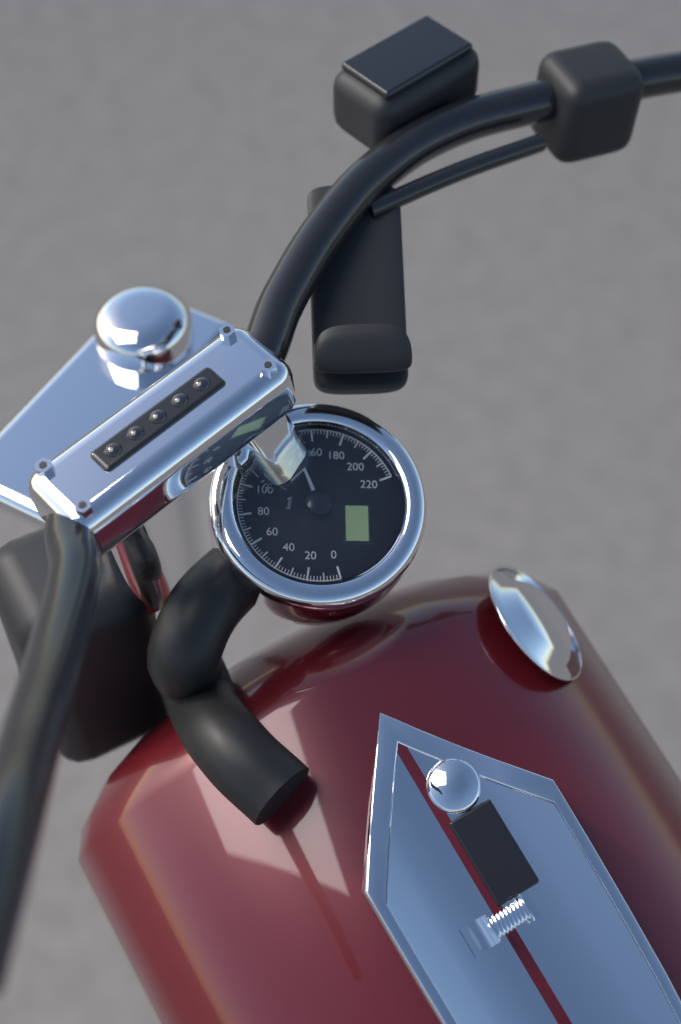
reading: 146 km/h
